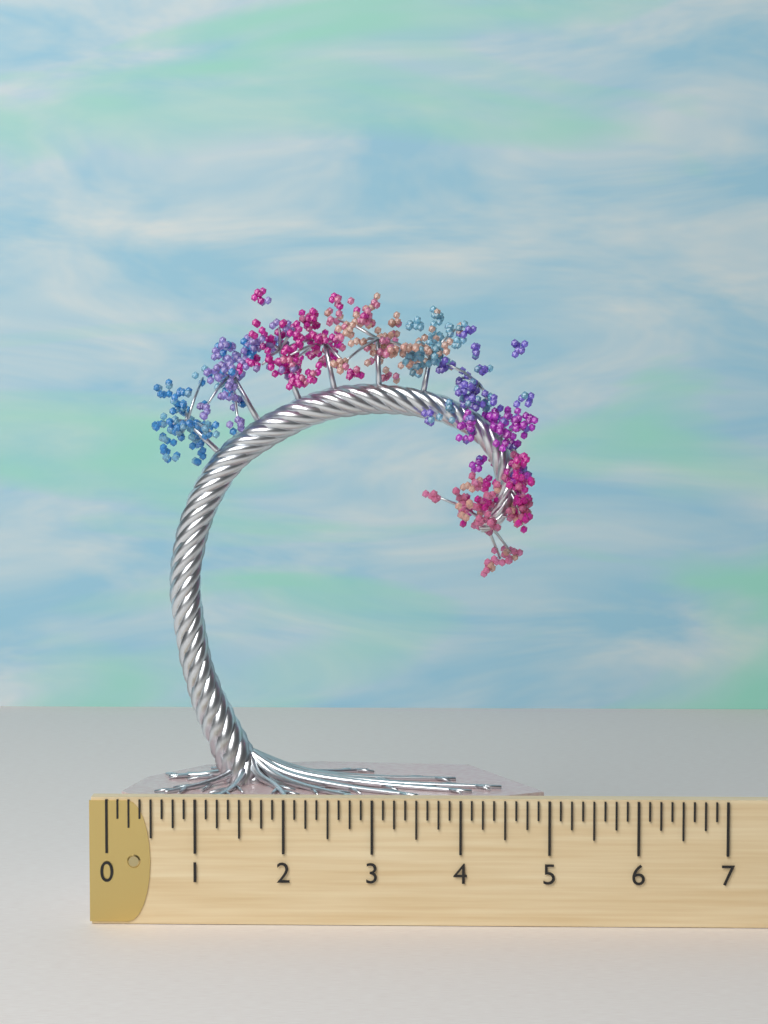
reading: 5.000 (no unit)
